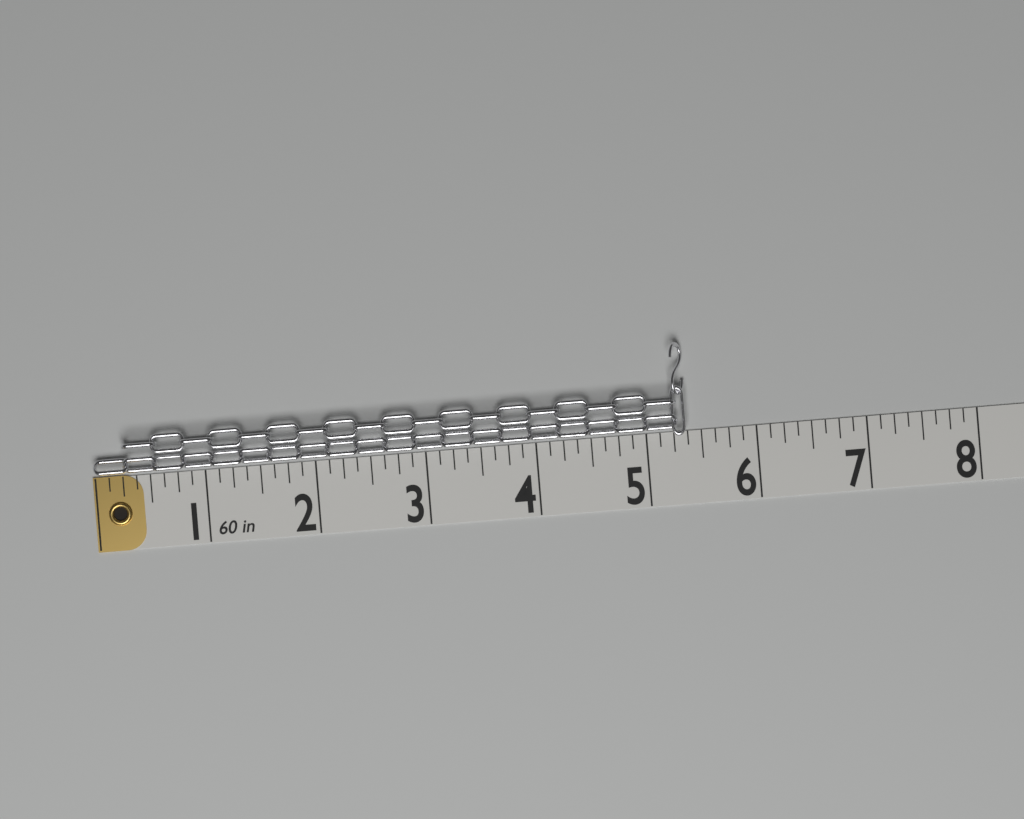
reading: 5.375 in
